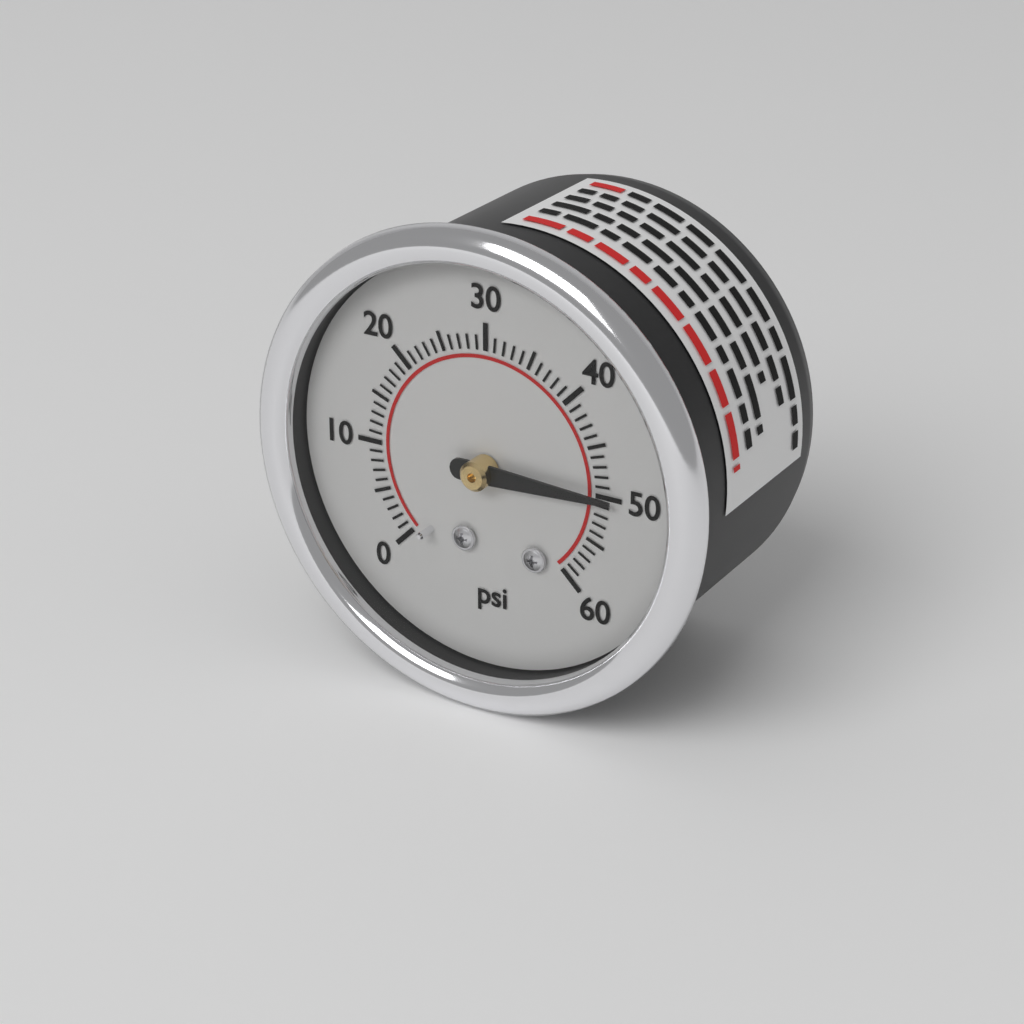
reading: 50 psi
